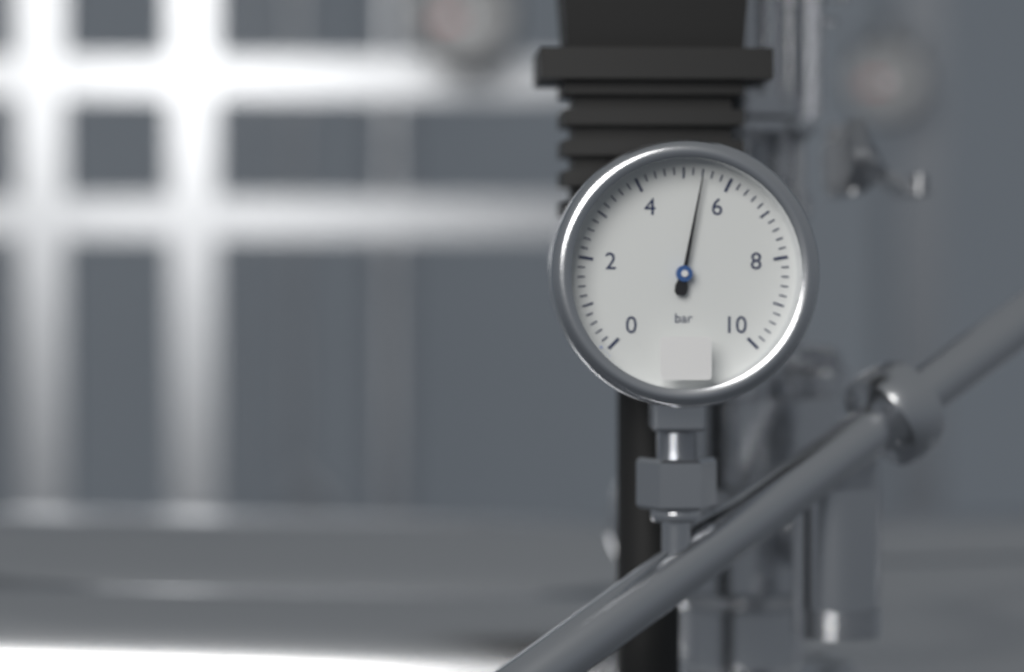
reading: 5.4 bar
